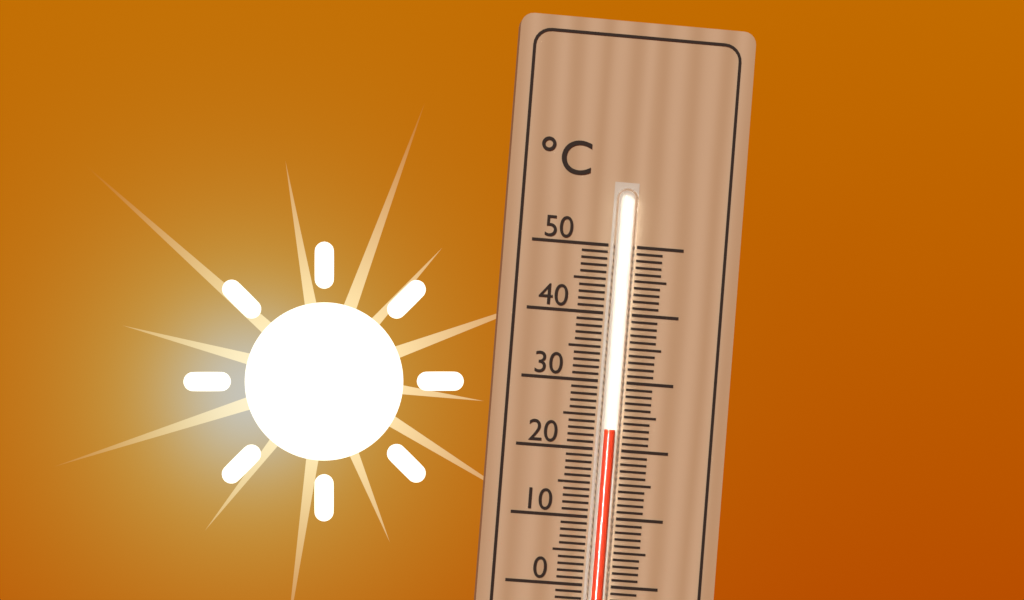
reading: 23 °C
